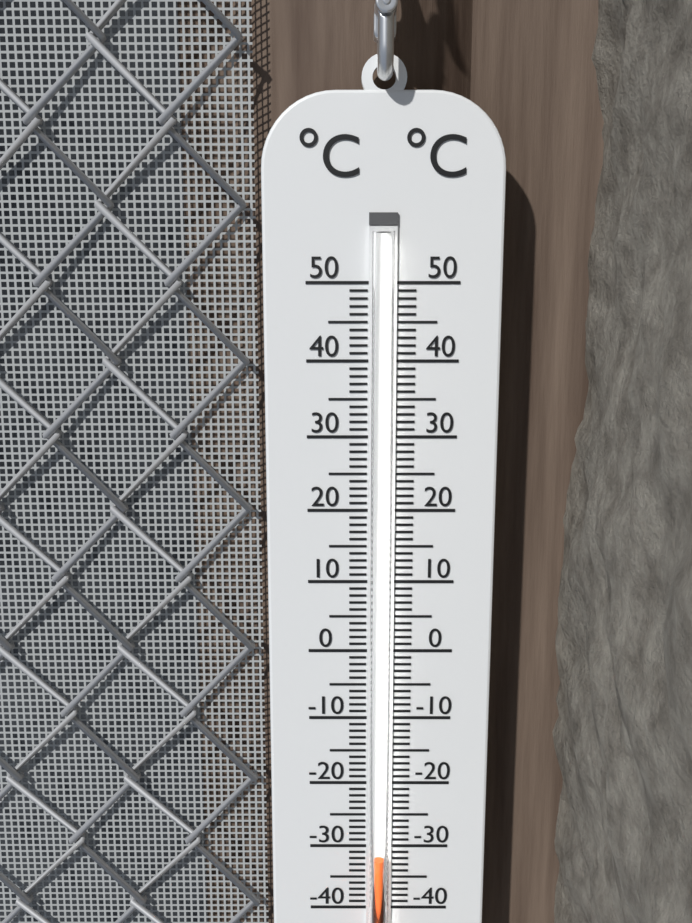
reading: -31 °C
